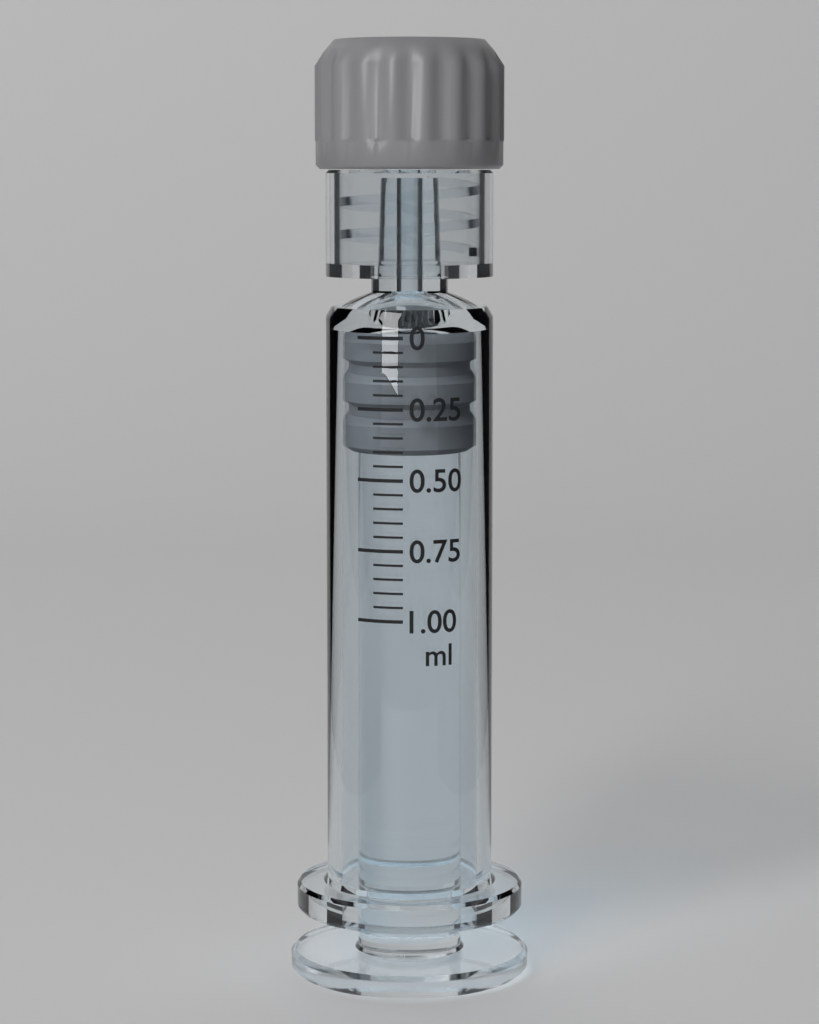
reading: 0.00 ml
